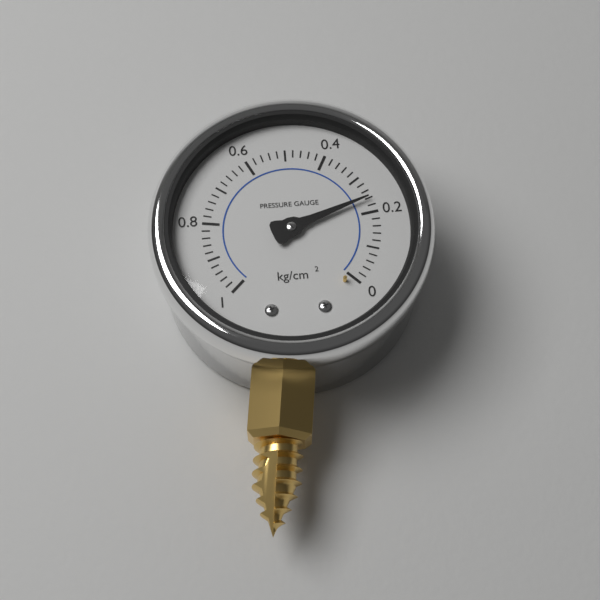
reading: 0.24 kg/cm²
